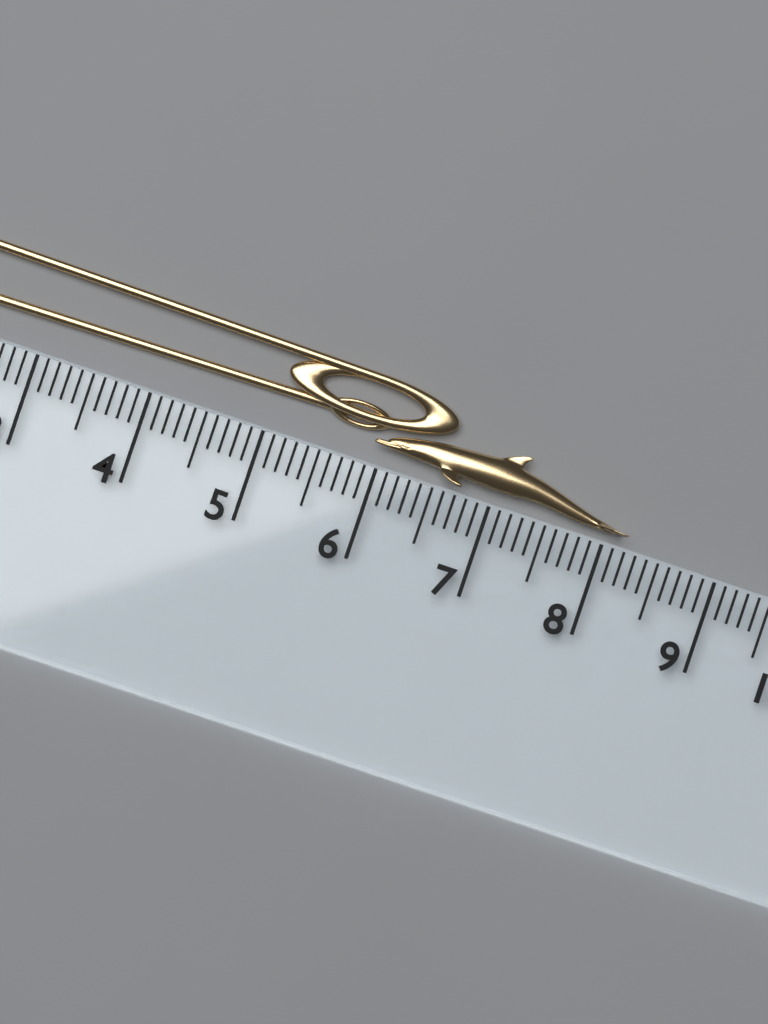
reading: 8.2 cm
